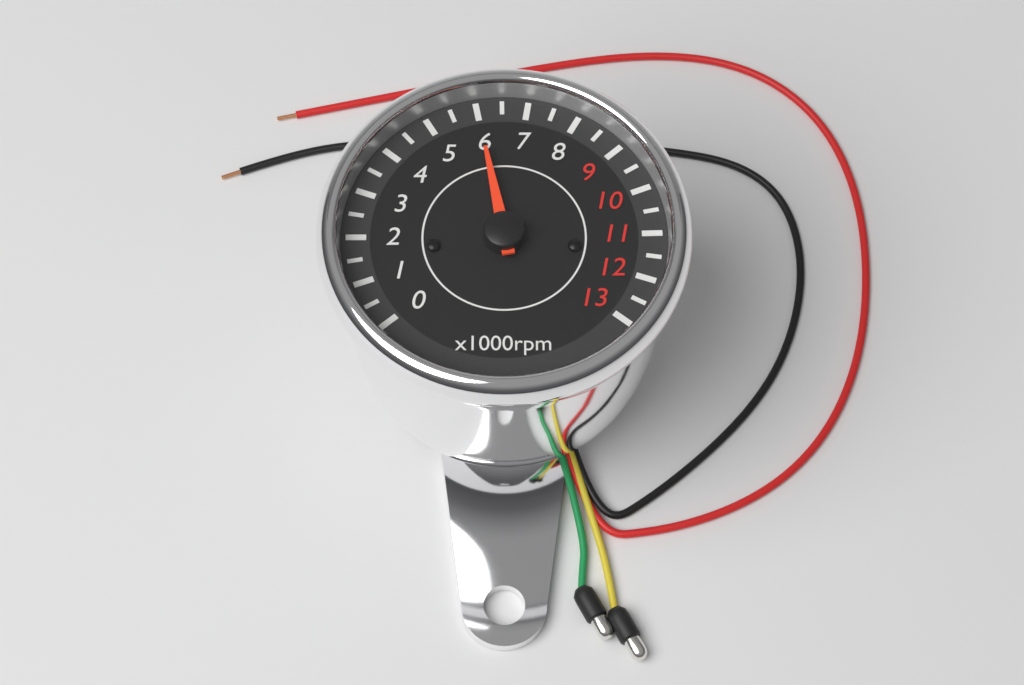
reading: 6000 rpm
